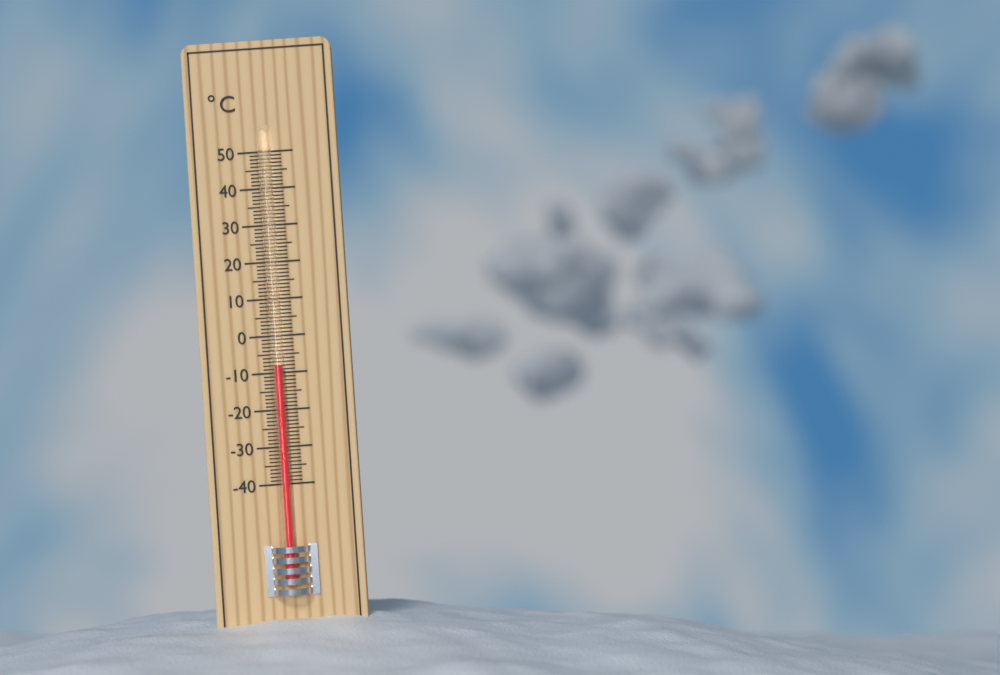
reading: -8 °C
